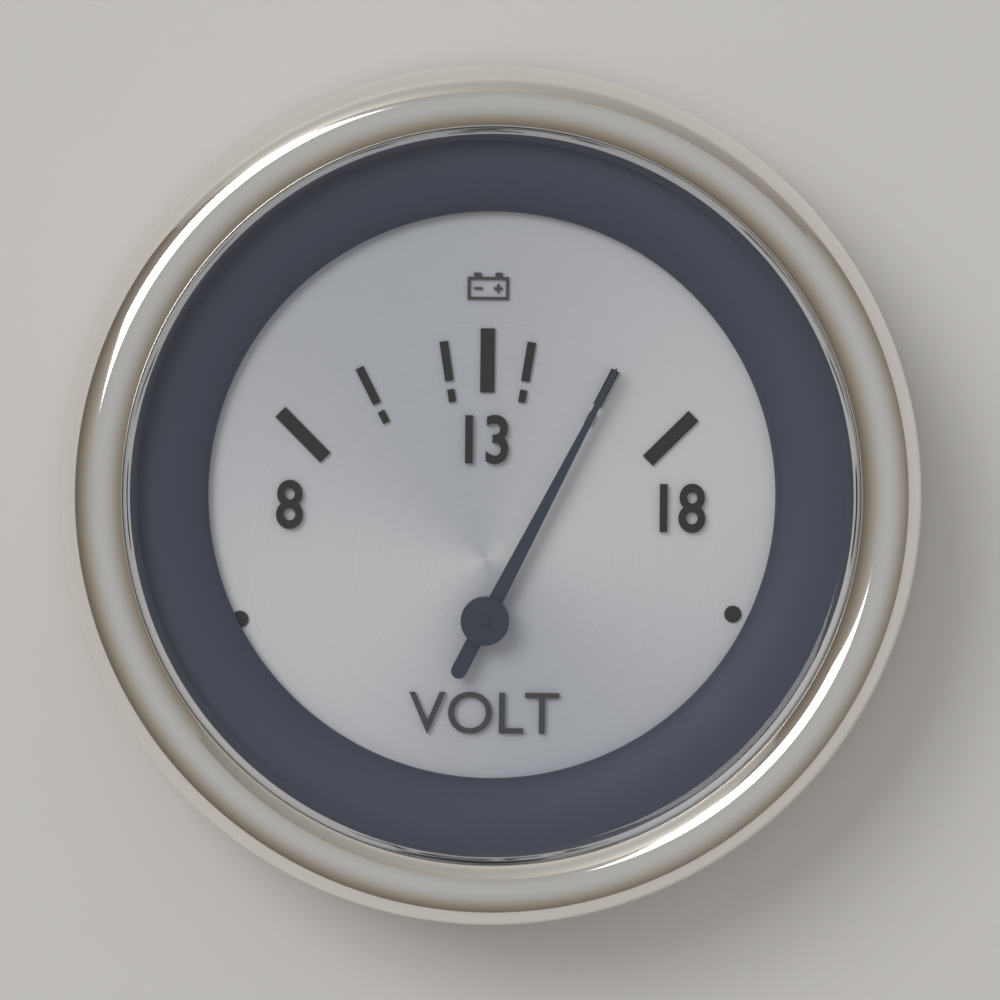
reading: 16 V
